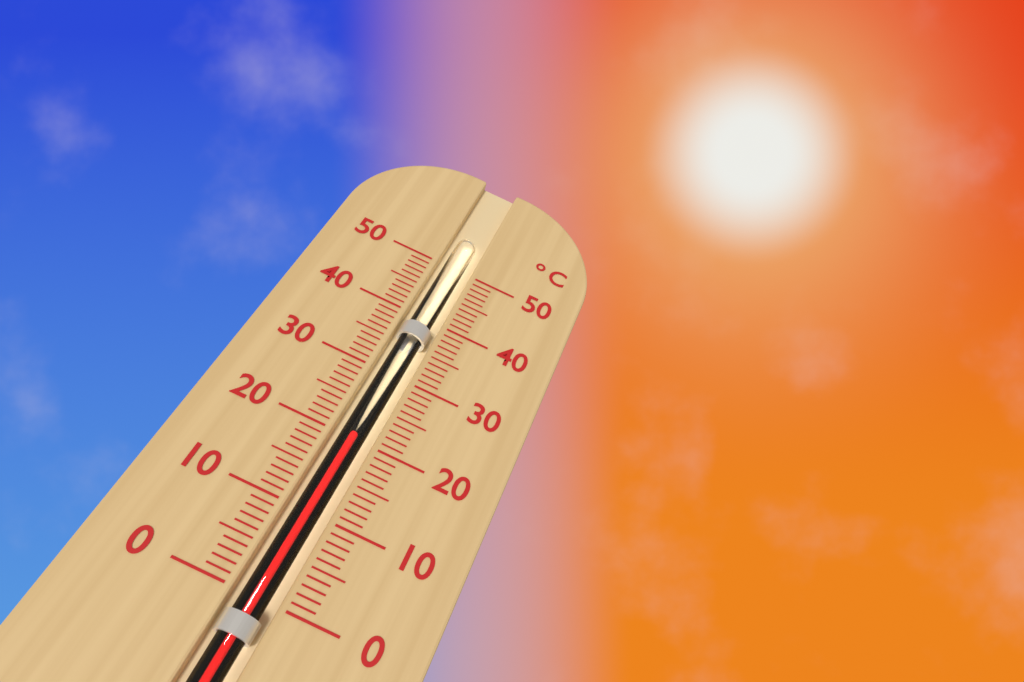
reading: 21 °C
